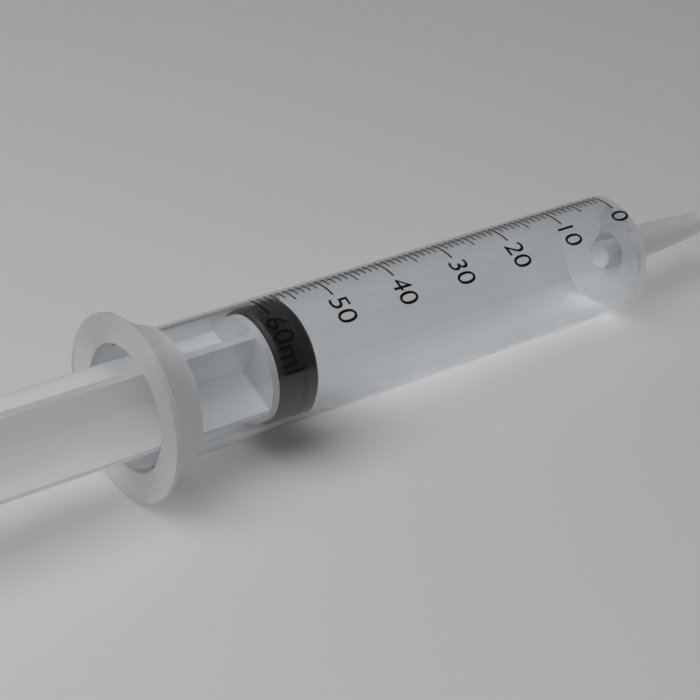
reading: 56 ml
